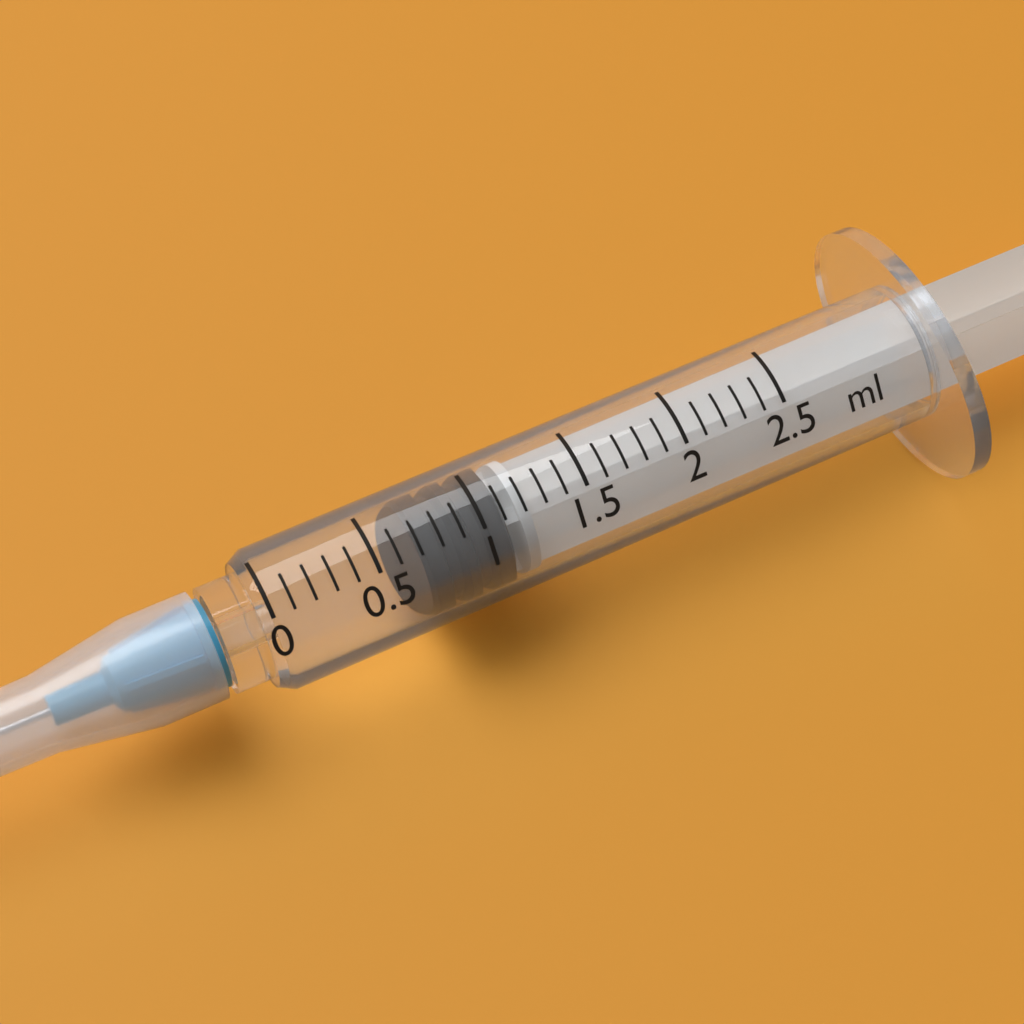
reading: 0.7 ml
